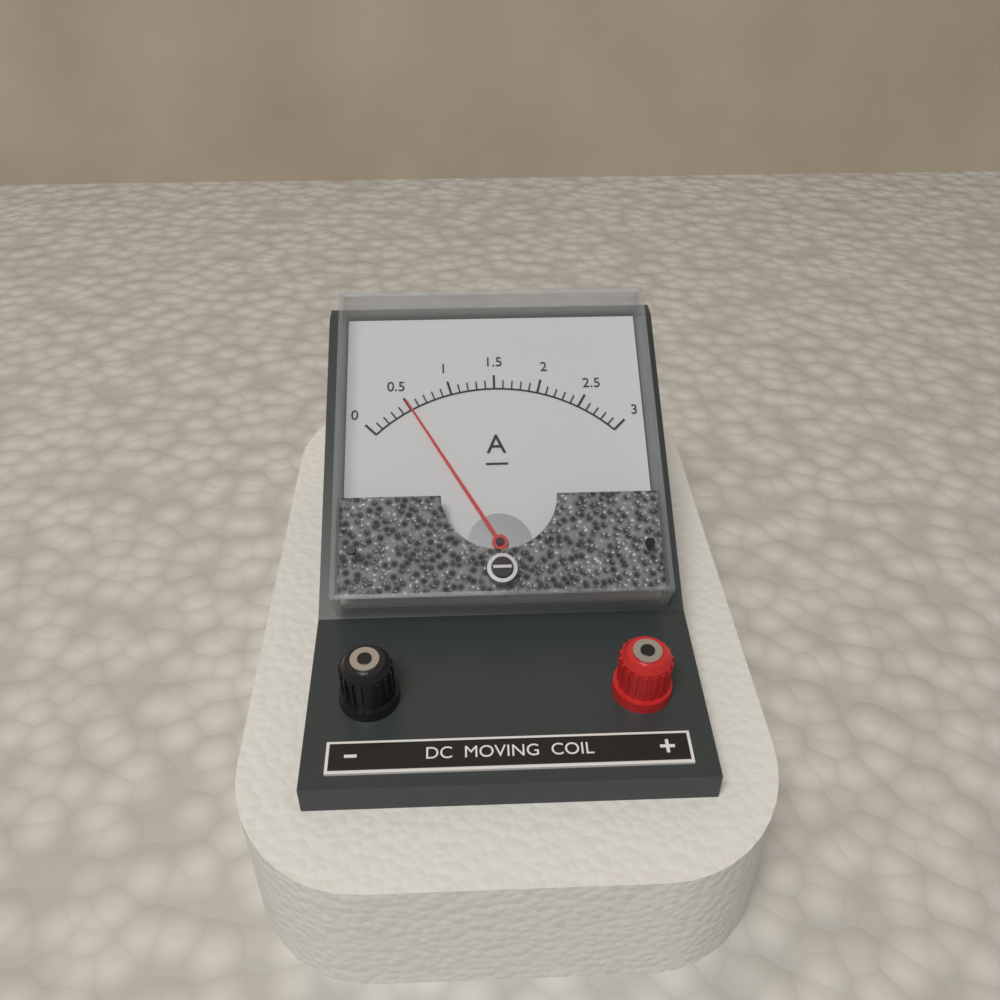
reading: 0.5 A
